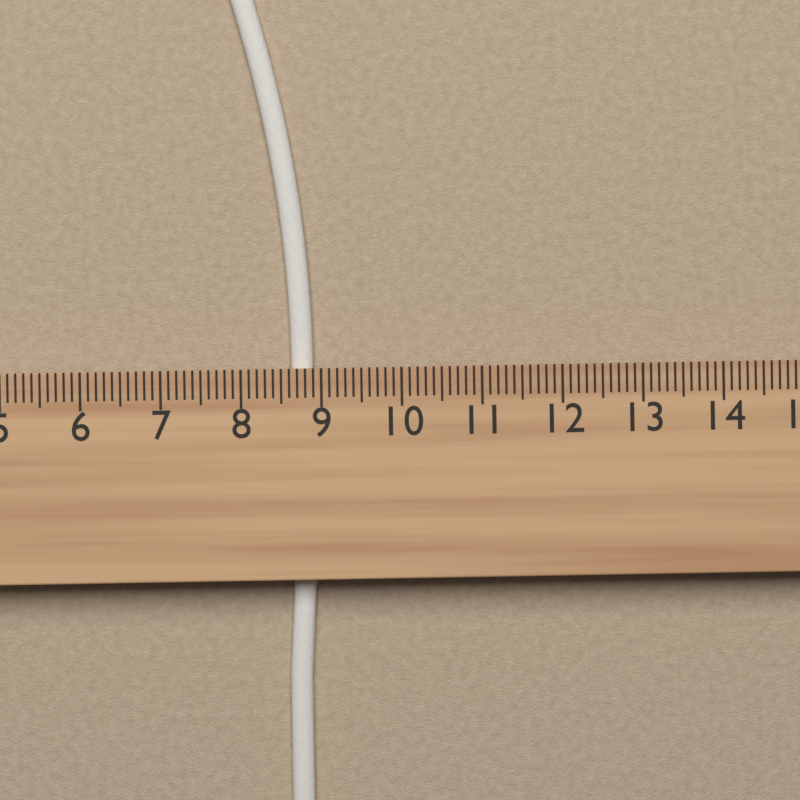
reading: 8.9 cm
